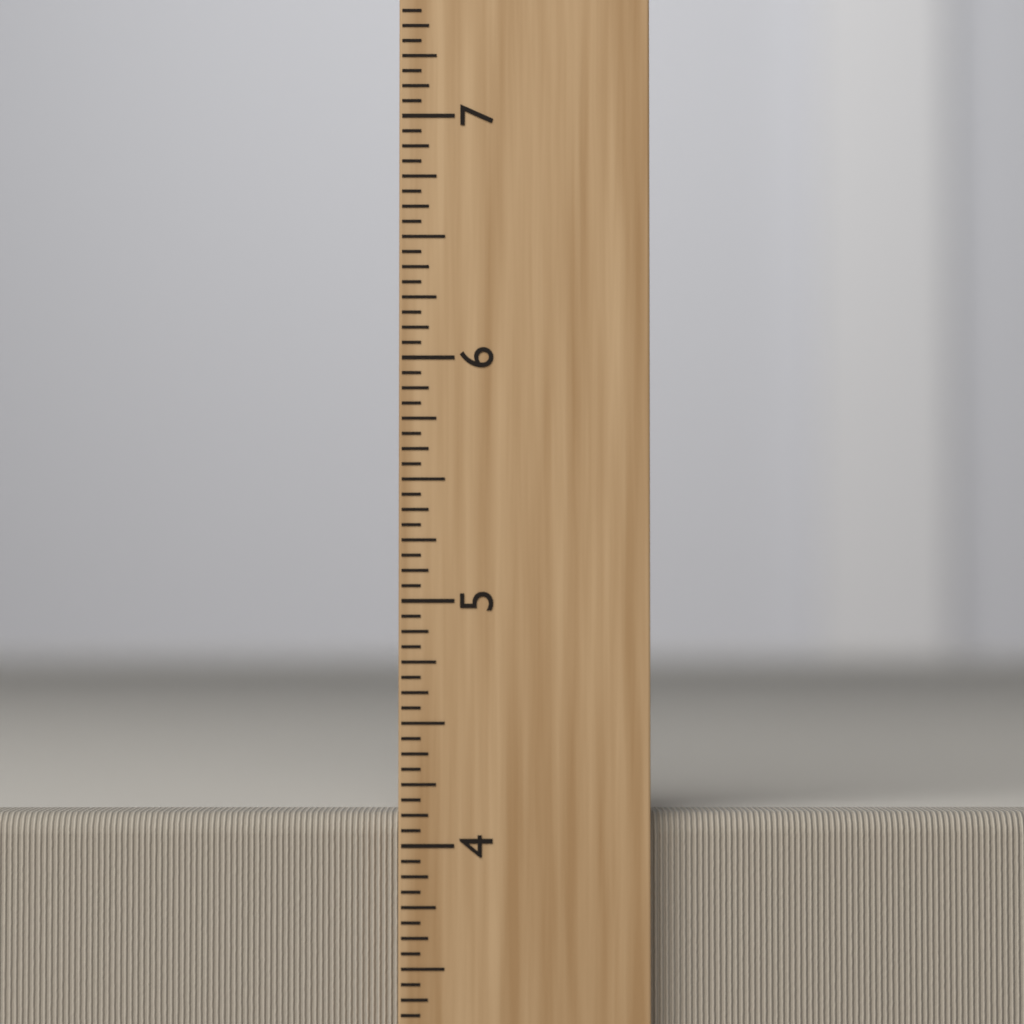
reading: 4.1250 inch
